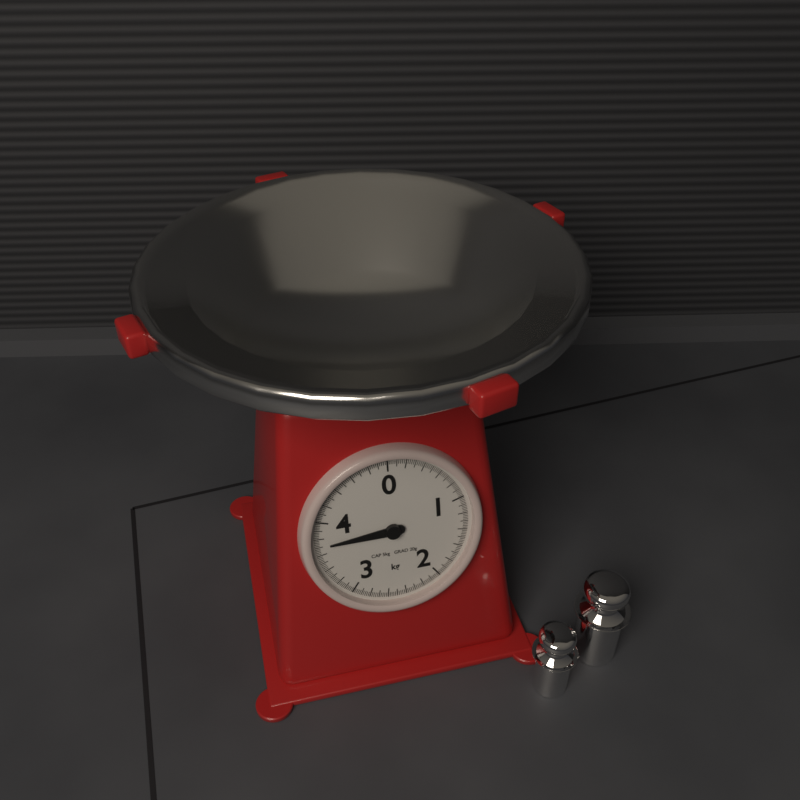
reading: 3.70 kg
